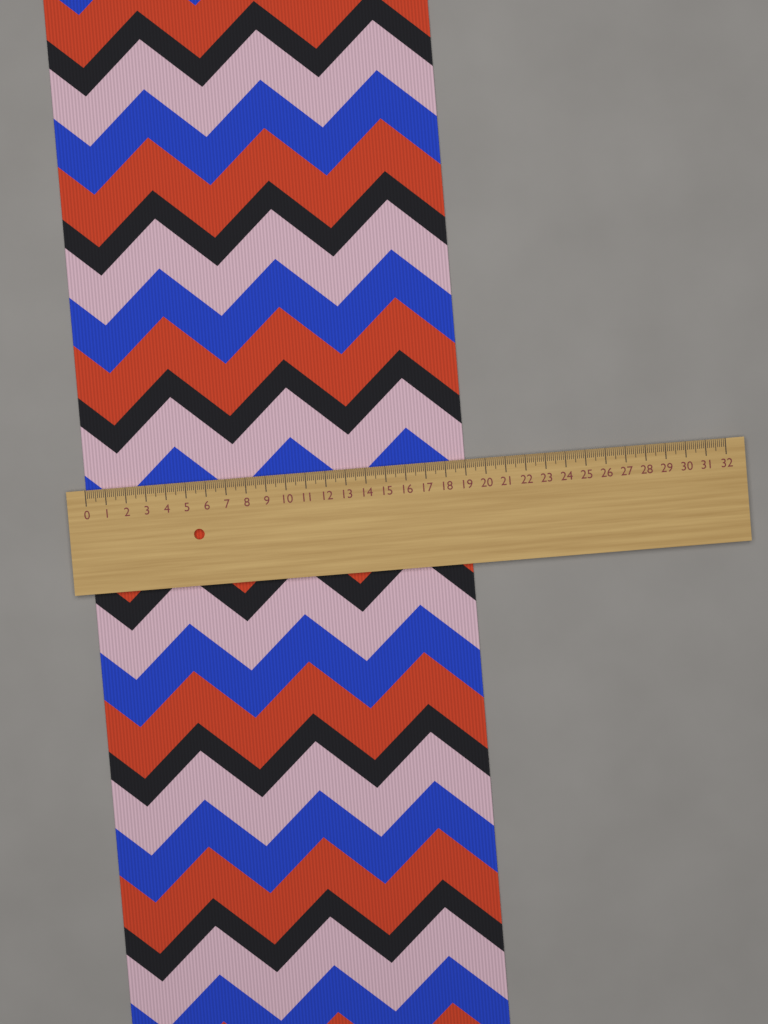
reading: 19.0 (no unit)
